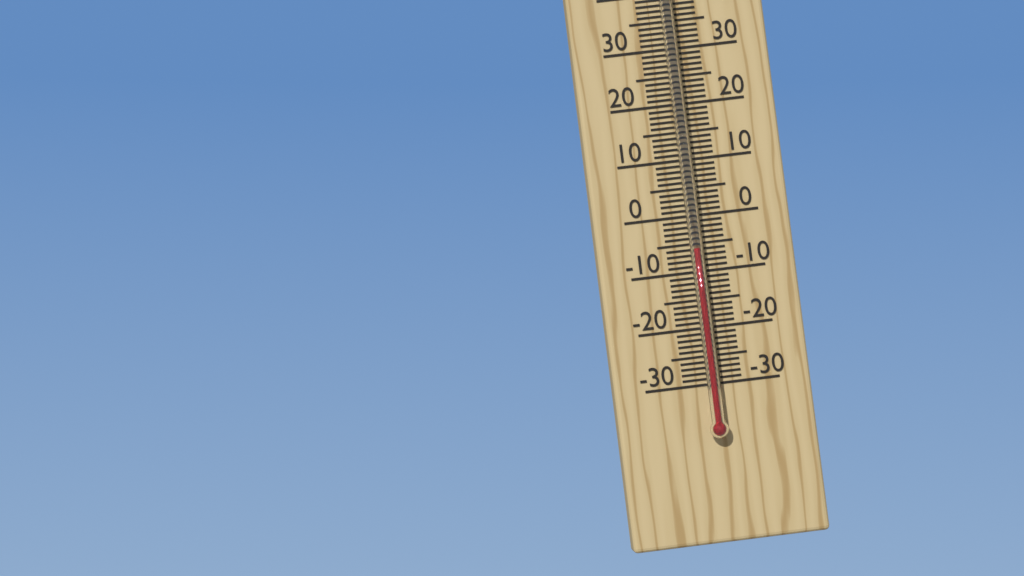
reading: -6 °C
